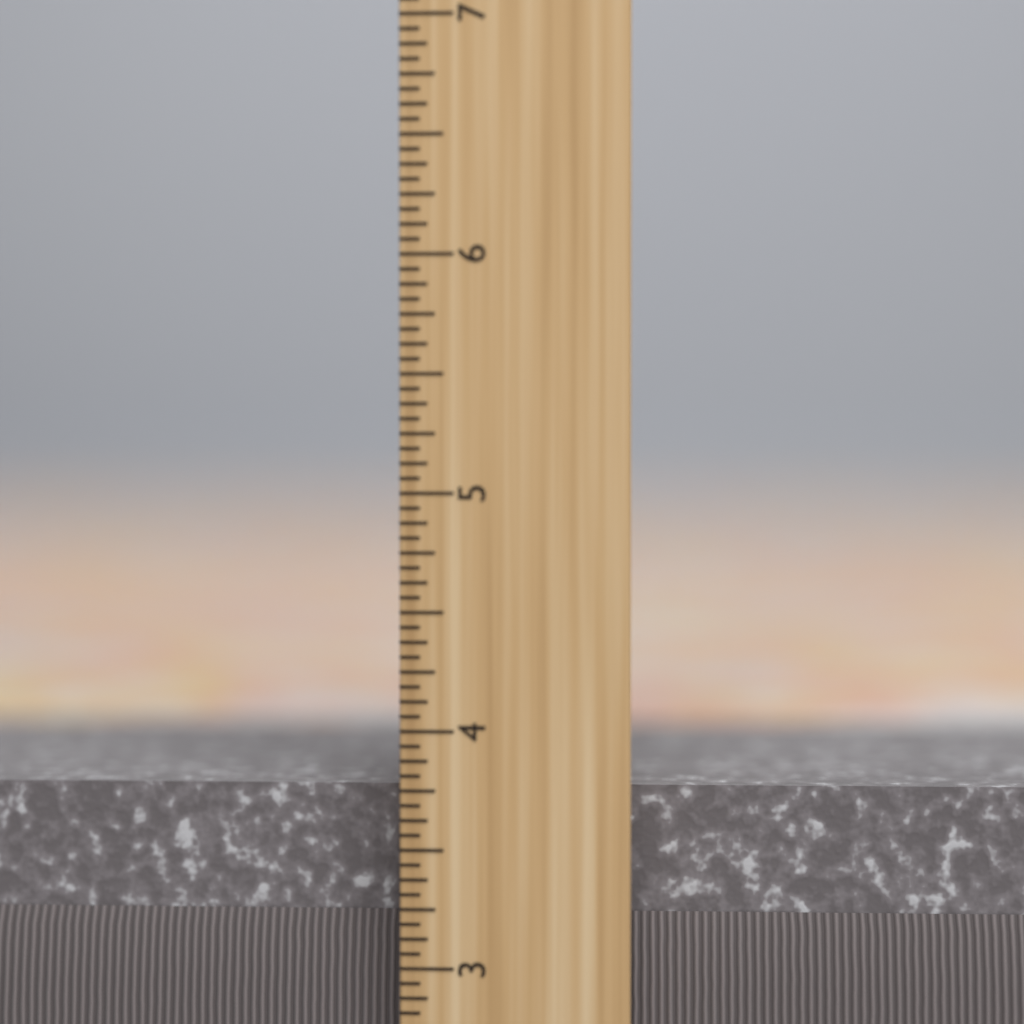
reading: 3.7500 inch
